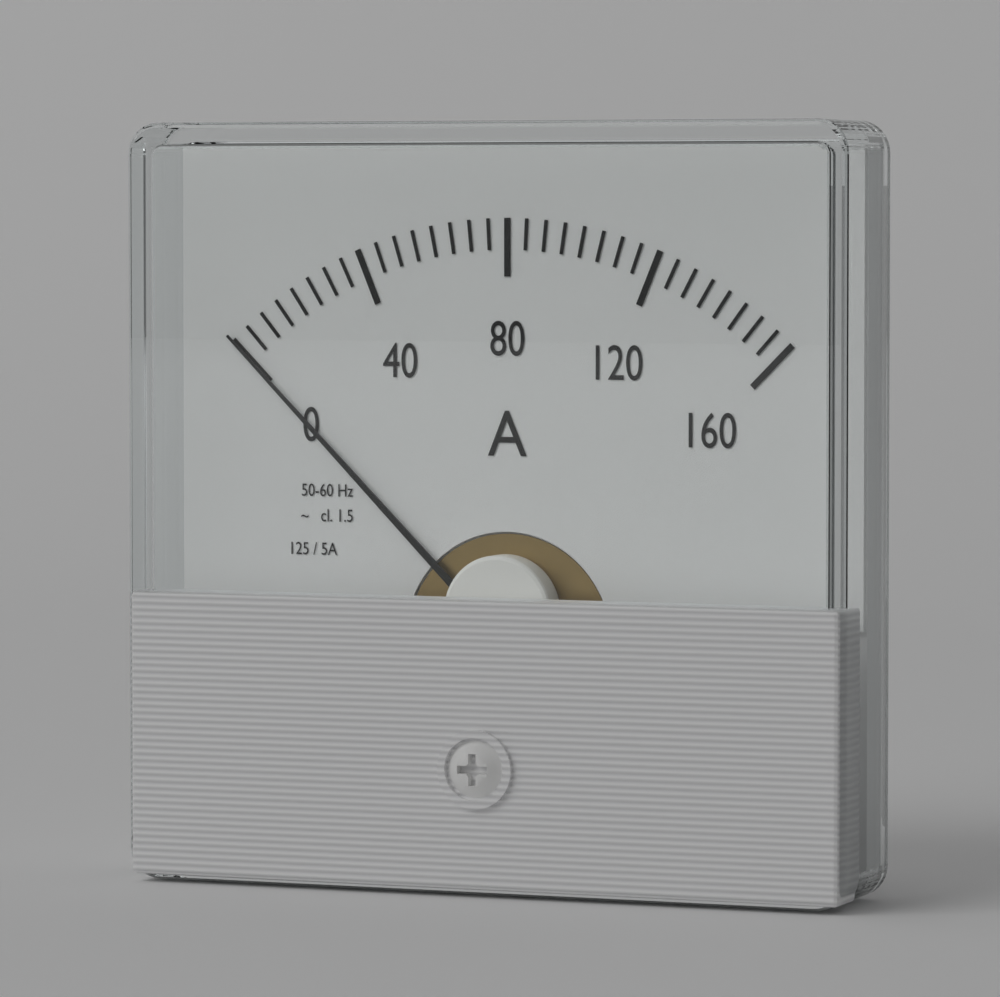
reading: 0 A
